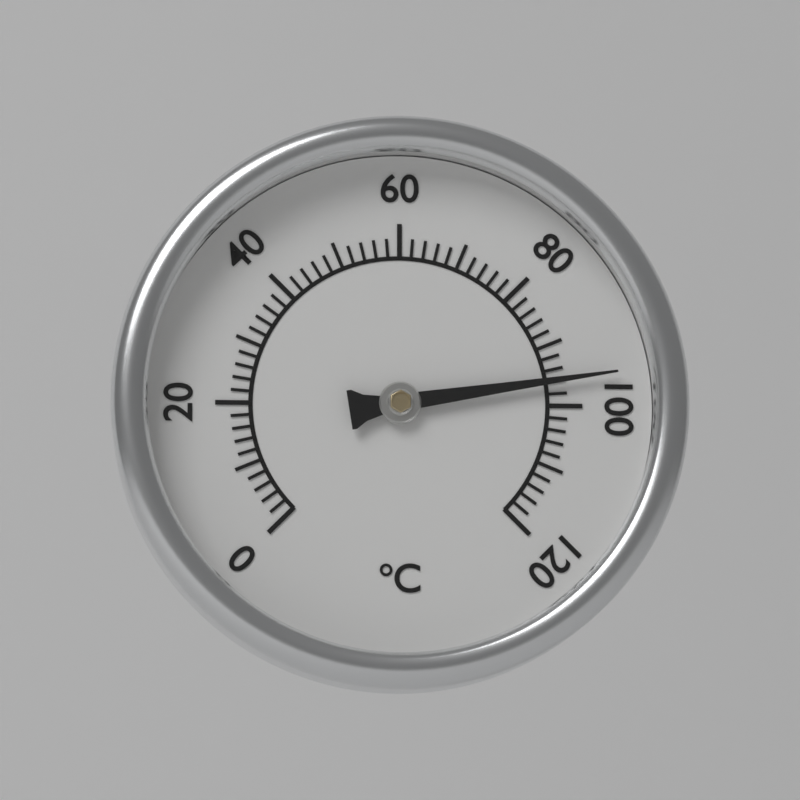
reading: 96 °C
